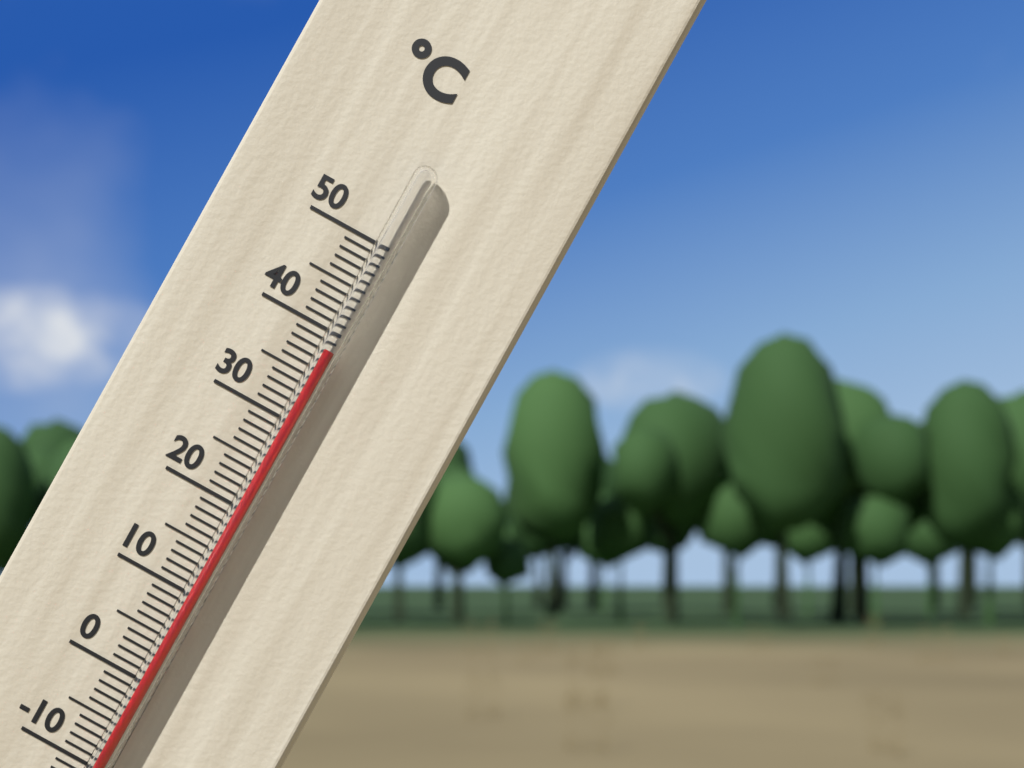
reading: 38 °C
